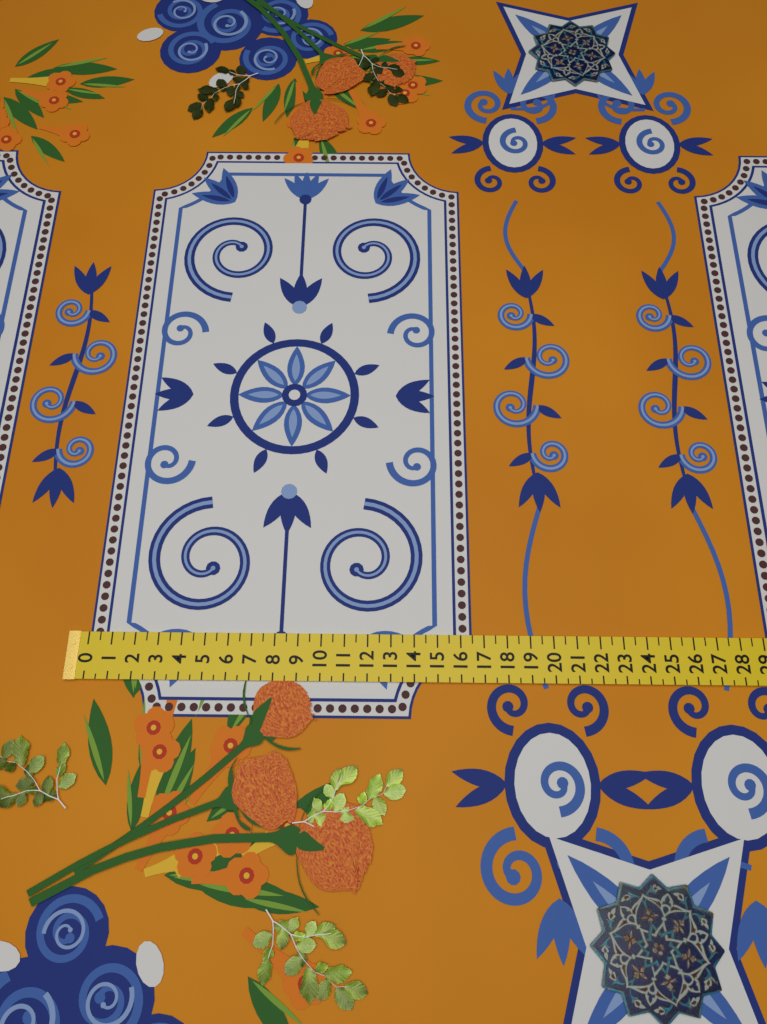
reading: 16.5 (no unit)
